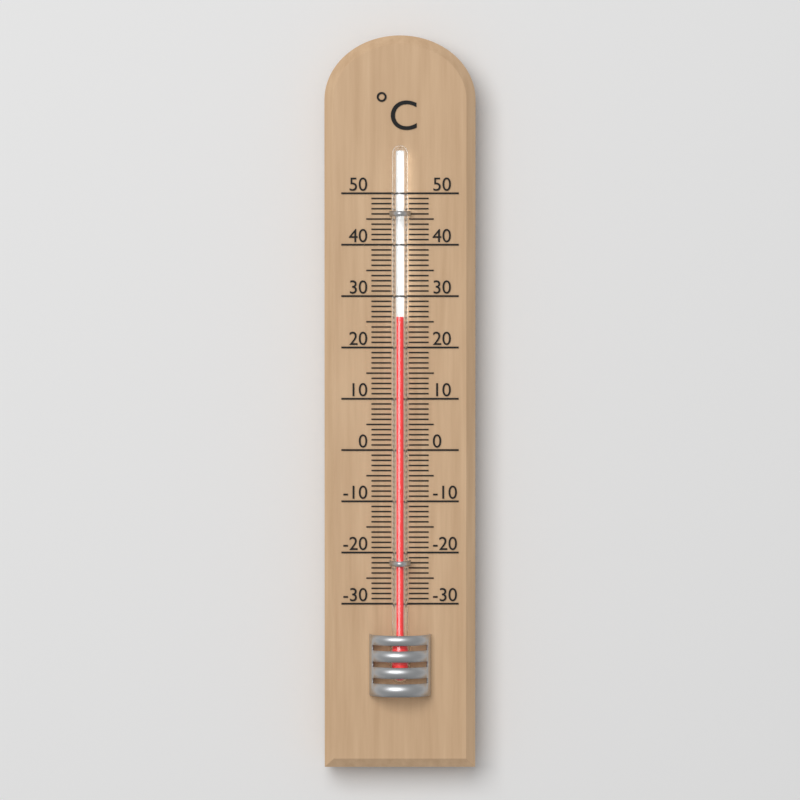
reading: 26 °C
